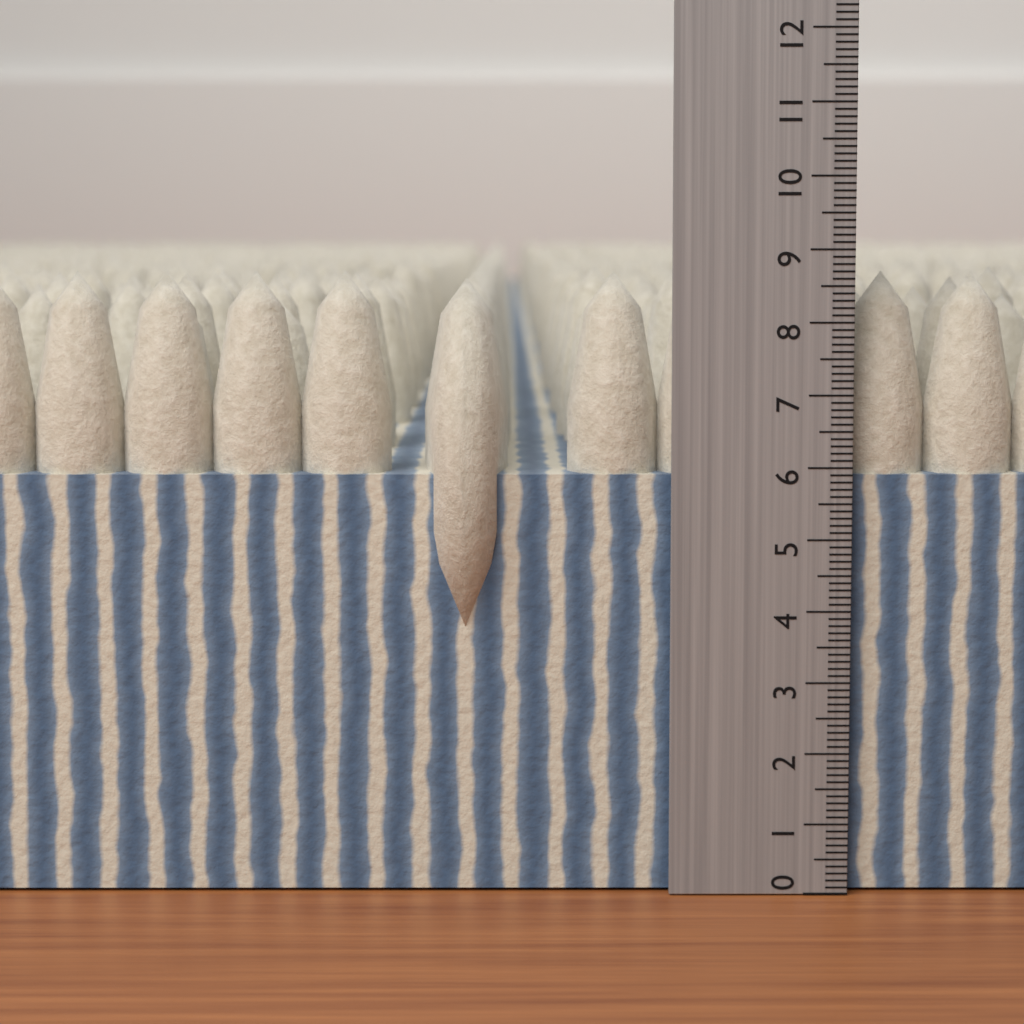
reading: 8.7 (no unit)
